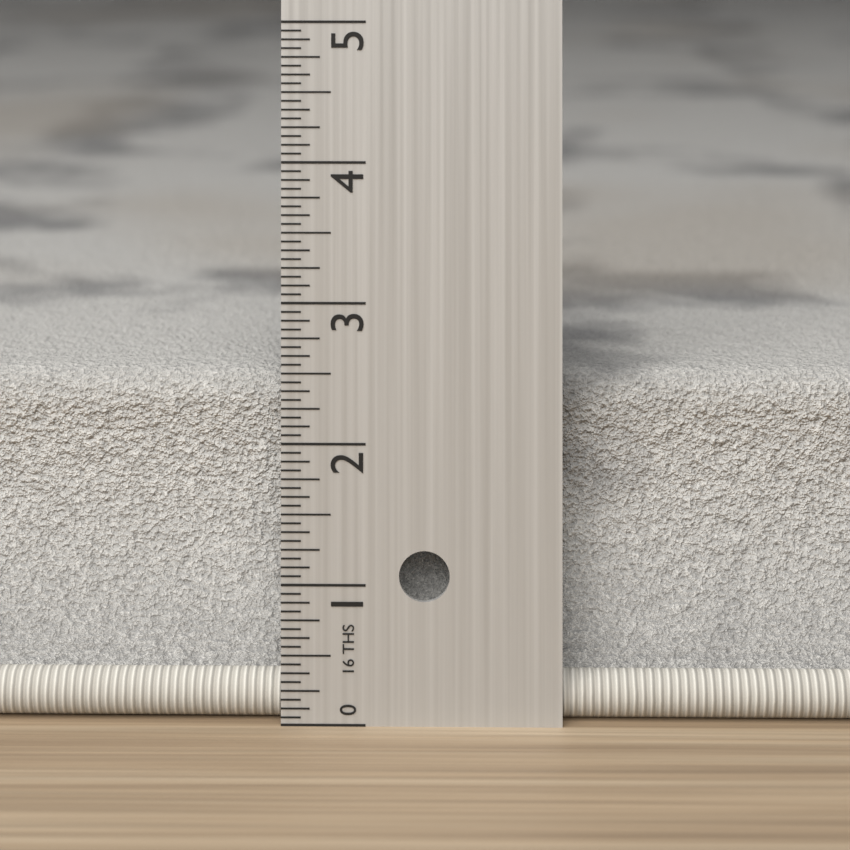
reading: 2.4375 in
